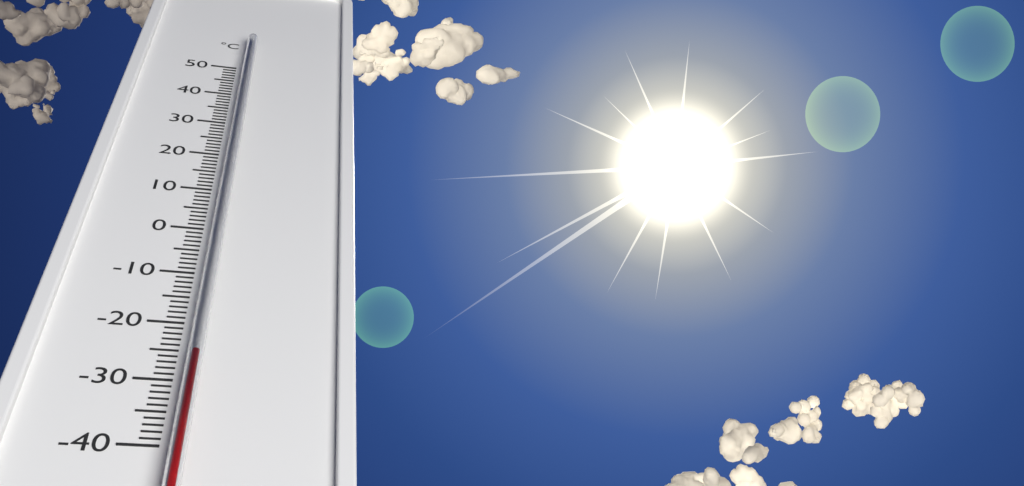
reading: -27 °C
